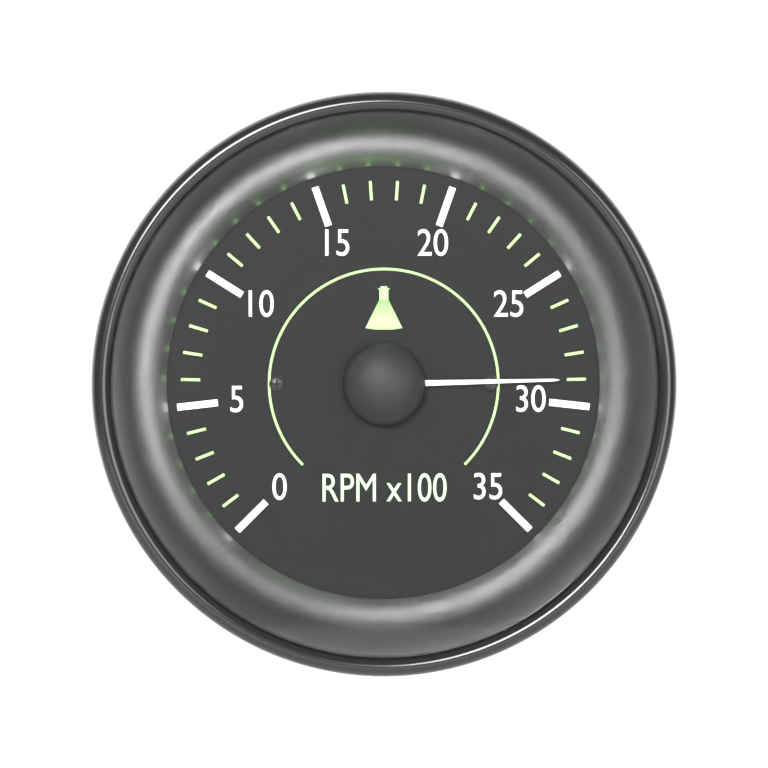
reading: 29 RPM x100
